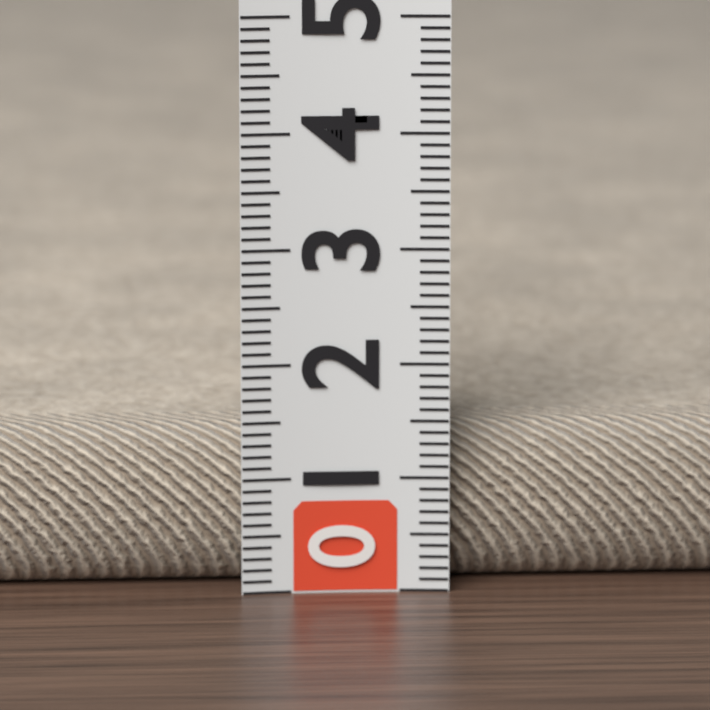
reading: 1.4 (no unit)
